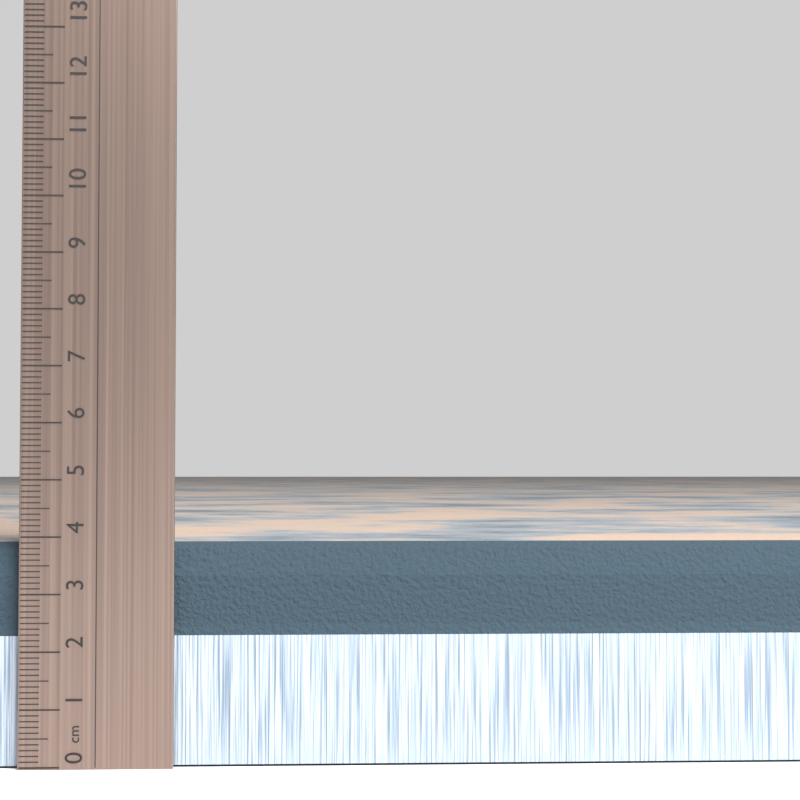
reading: 3.9 cm
